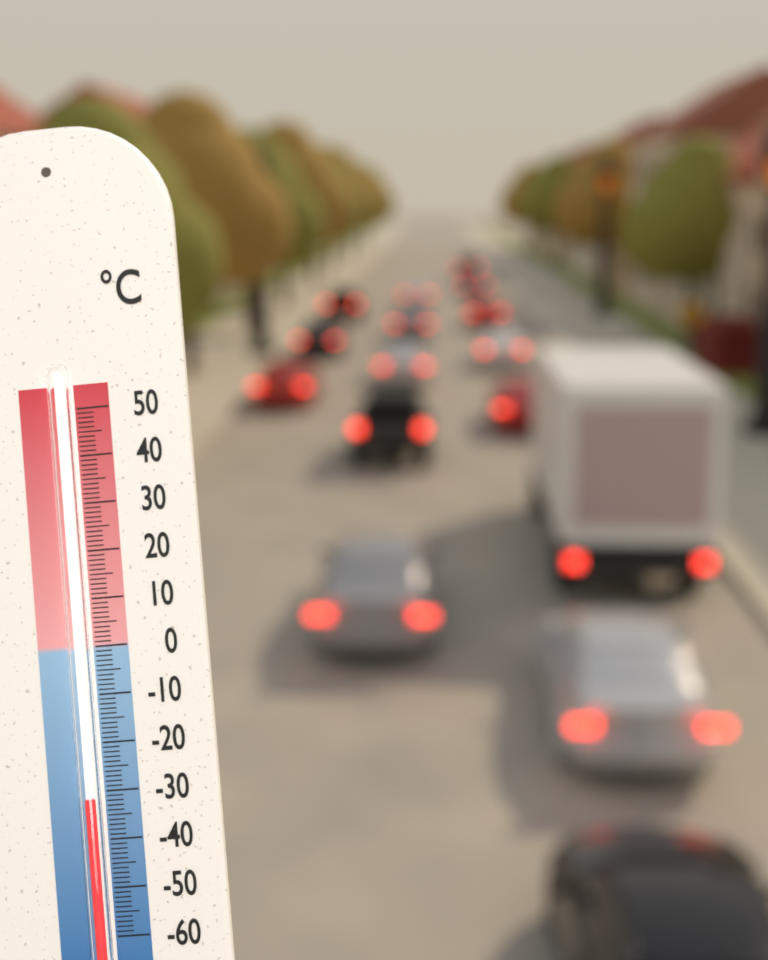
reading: -31 °C
